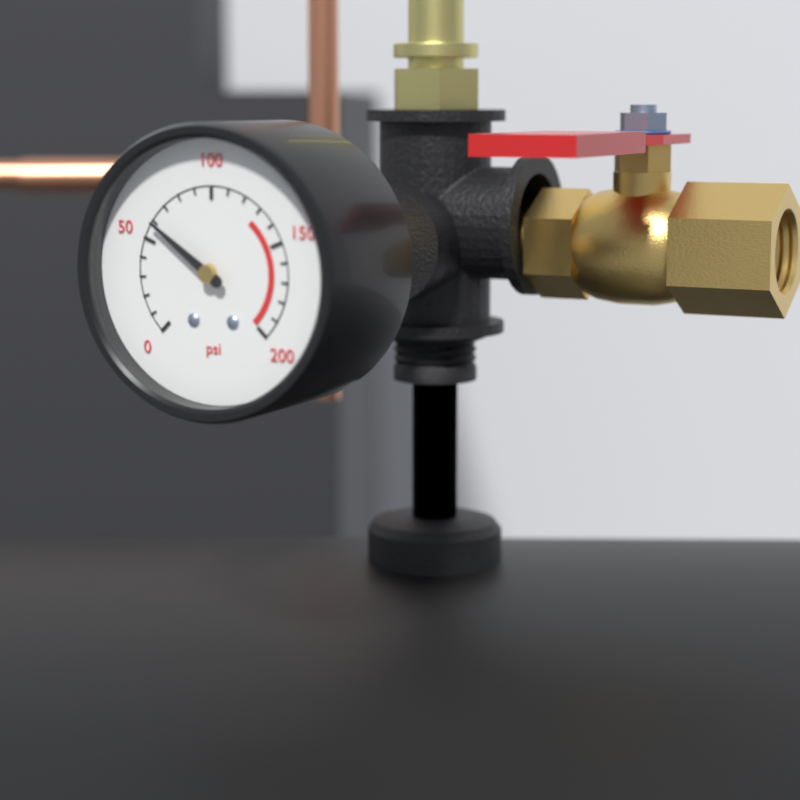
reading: 60 psi
